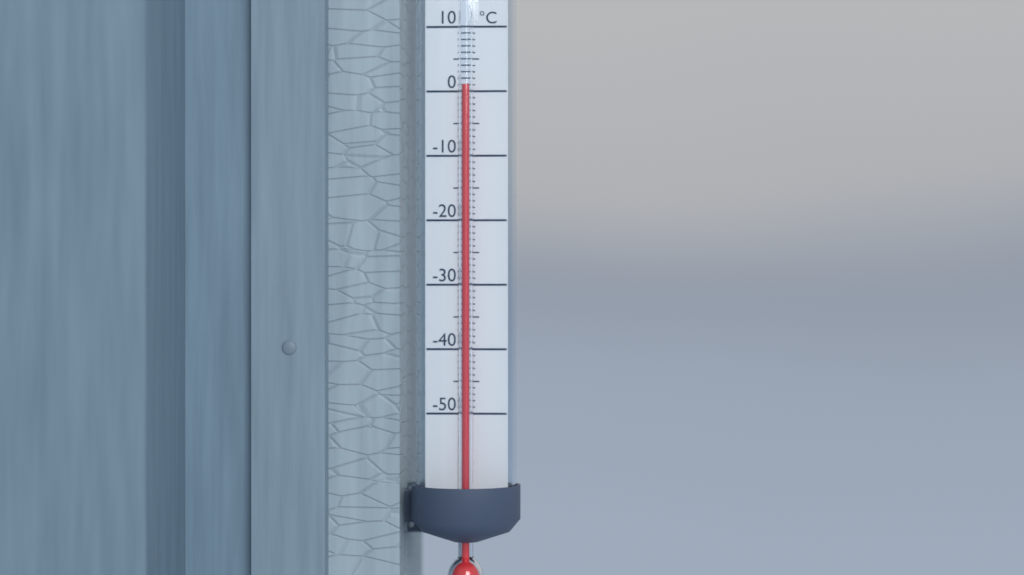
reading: 1 °C
